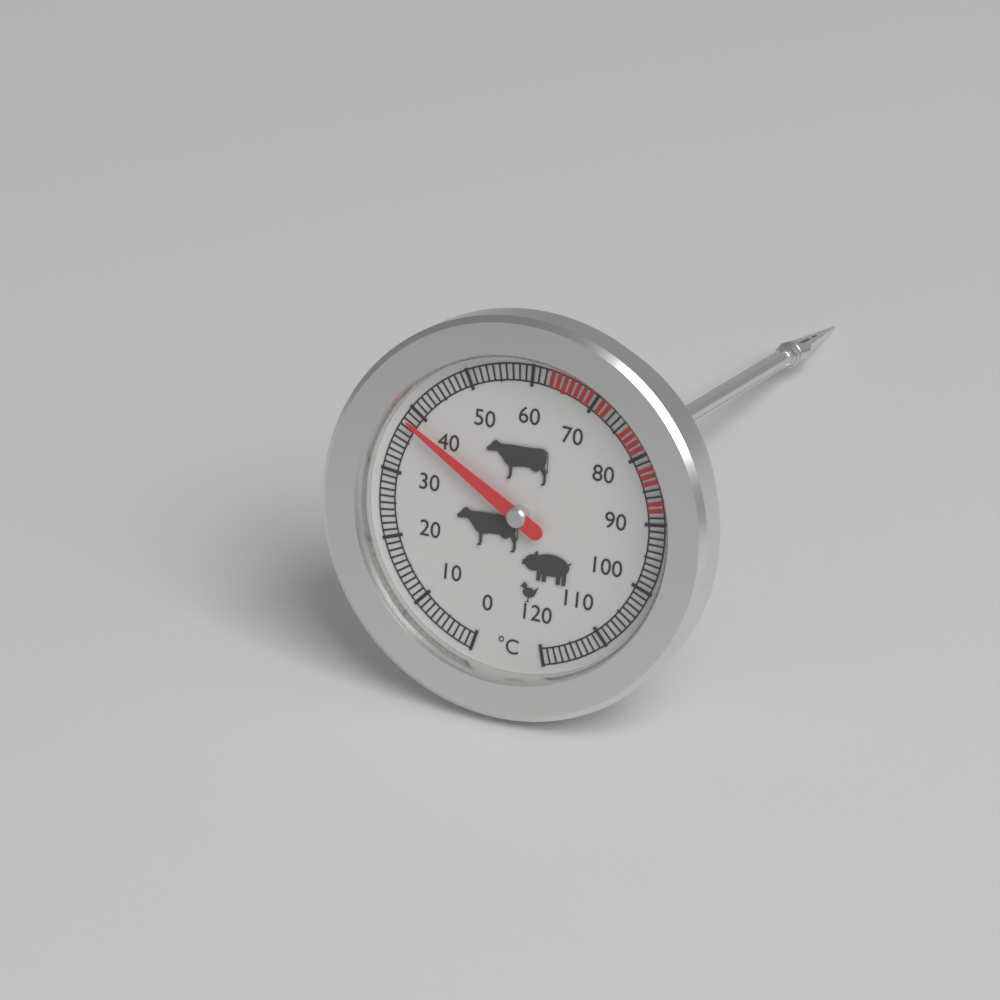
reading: 38 °C
